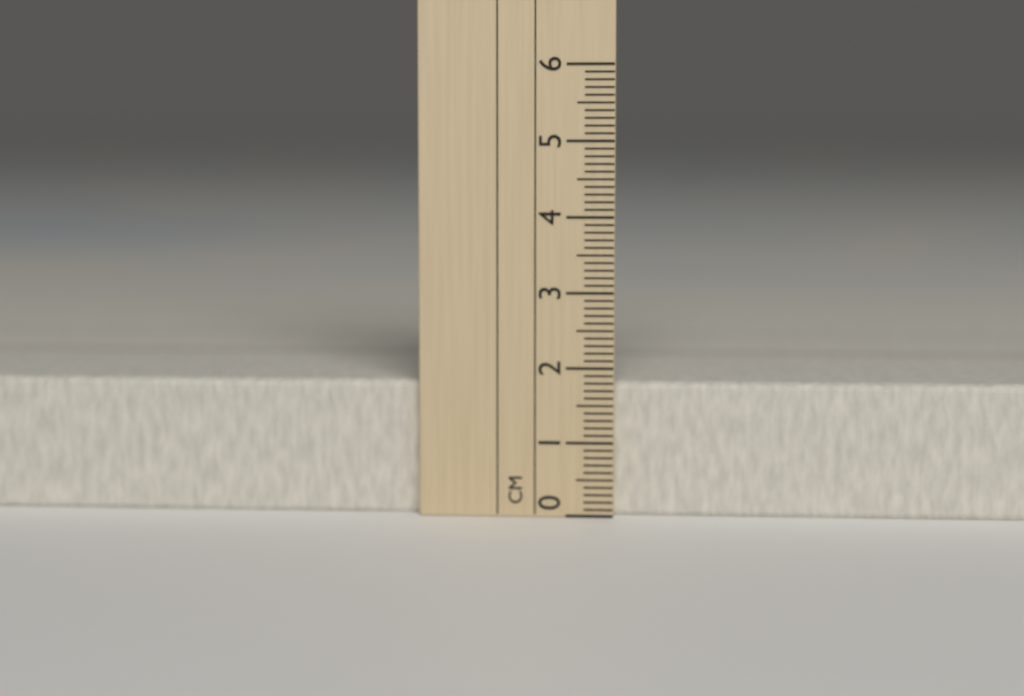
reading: 1.8 cm
